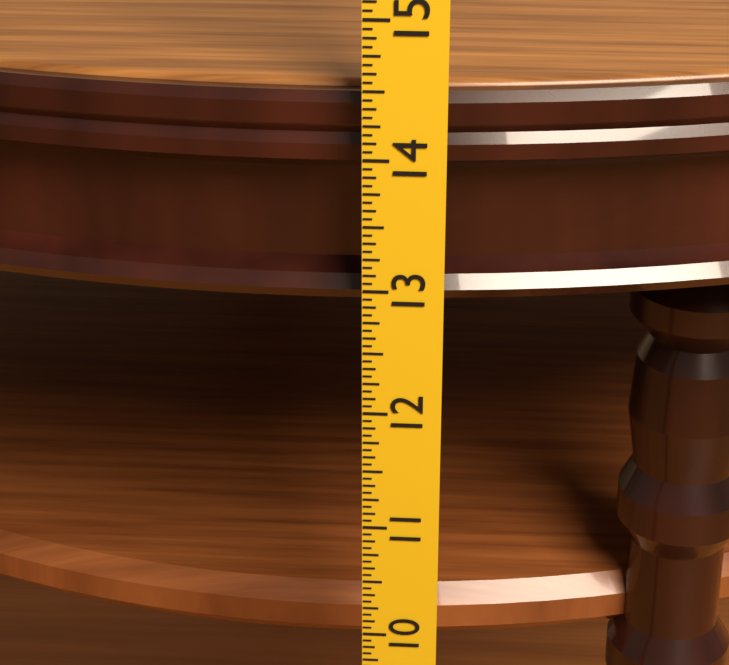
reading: 14.4375 in
